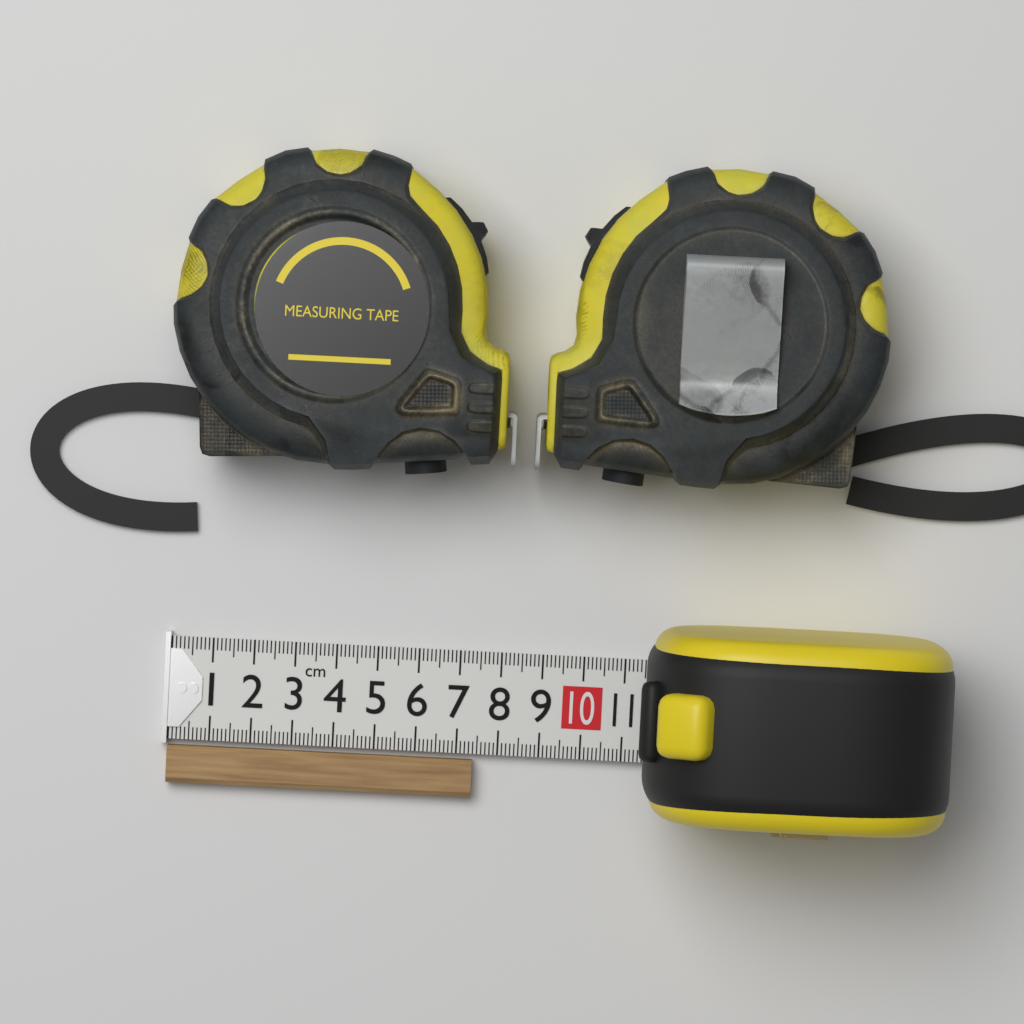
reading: 7.4 cm
